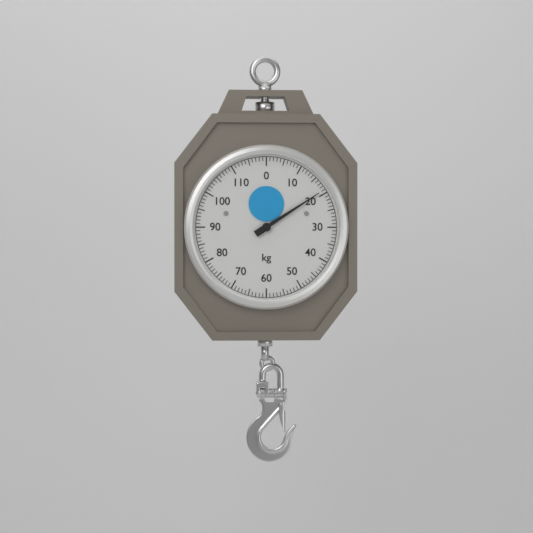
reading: 19 kg
